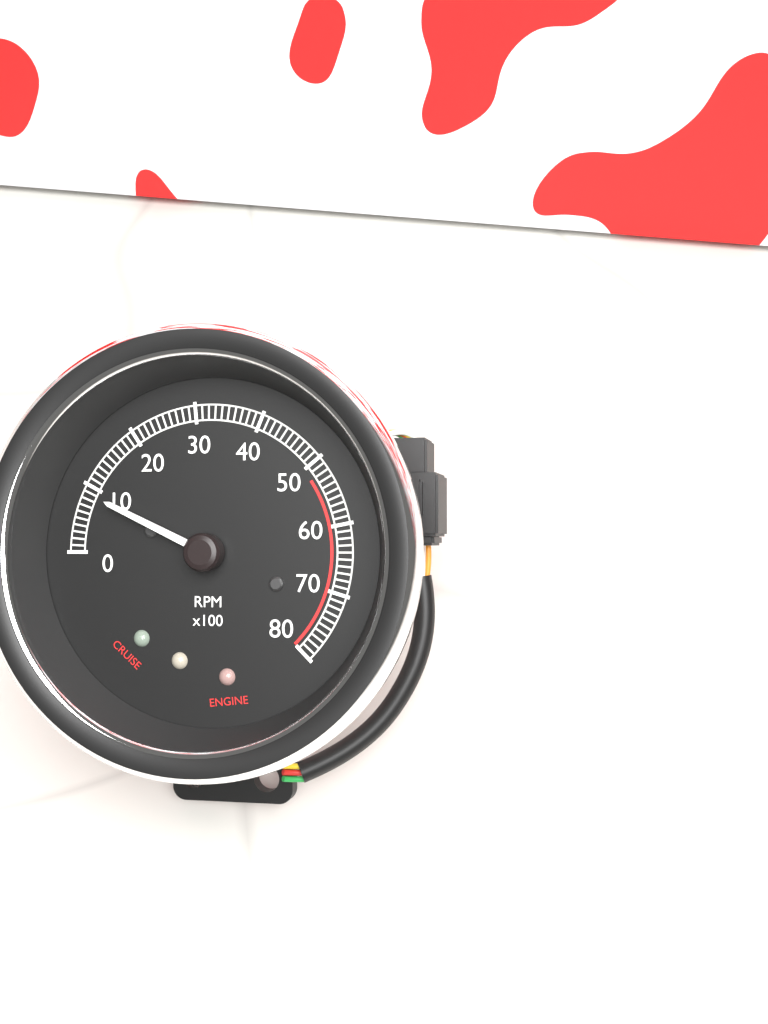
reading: 900 RPM
